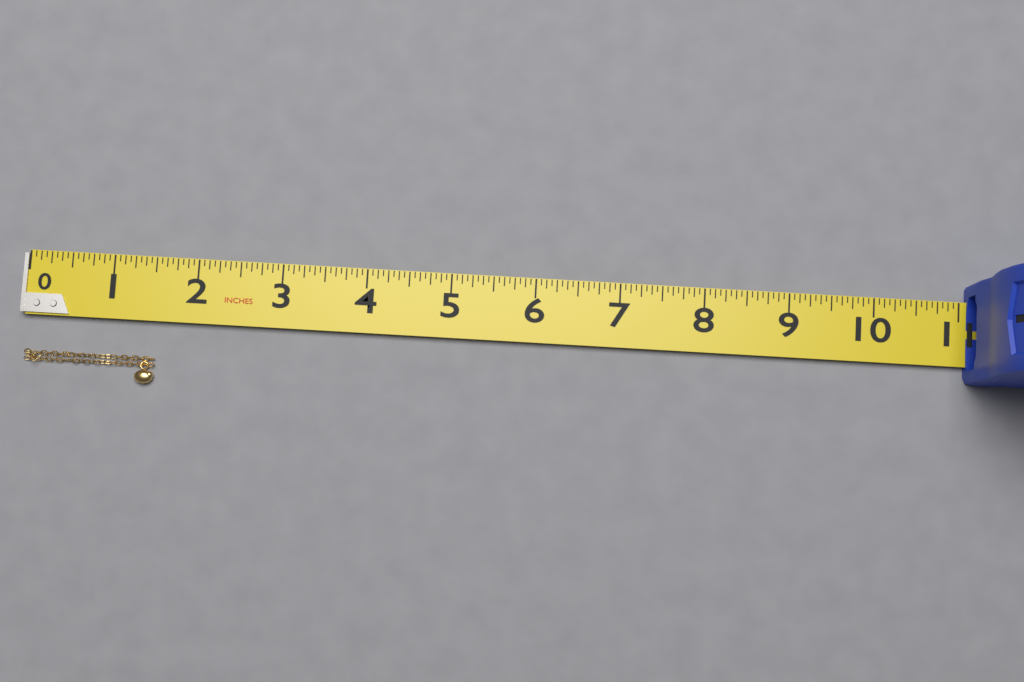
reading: 1.5625 in
